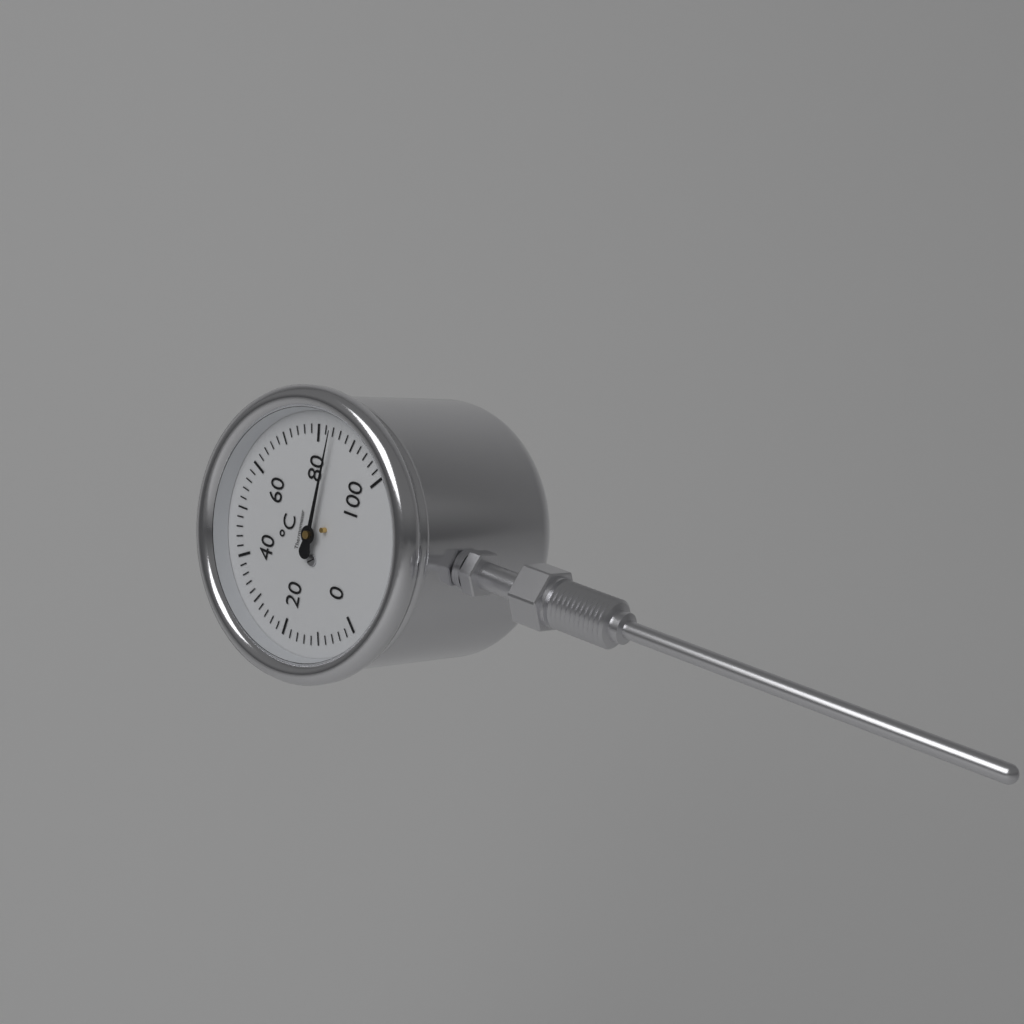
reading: 84 °C
